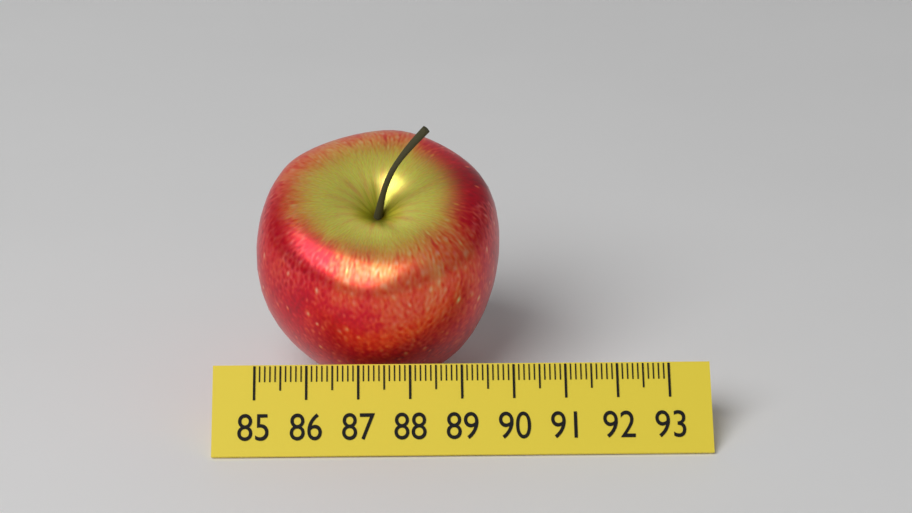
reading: 89.8 (no unit)
